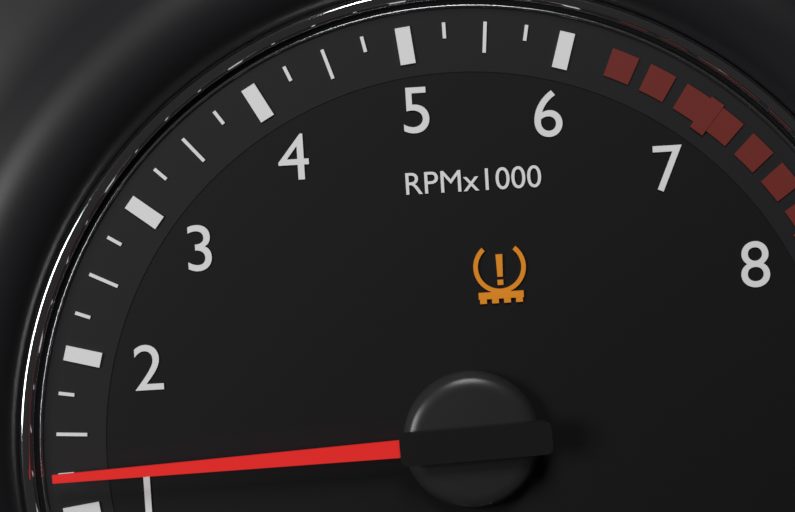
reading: 1.25 RPM x1000
